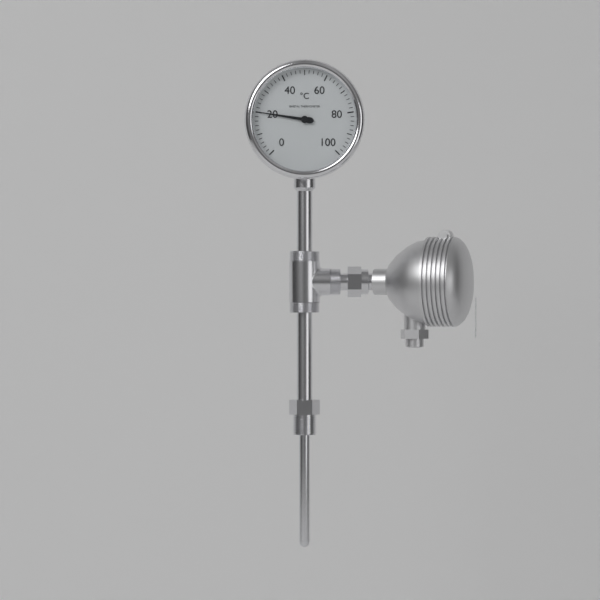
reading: 20 °C
